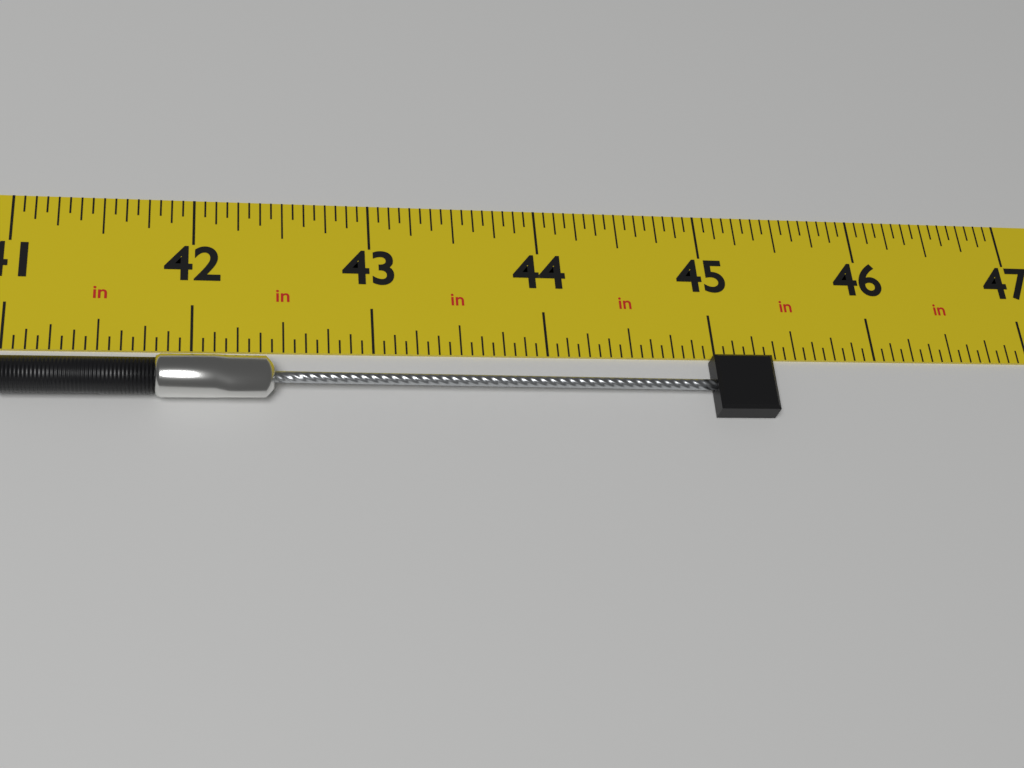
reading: 45.3125 in
